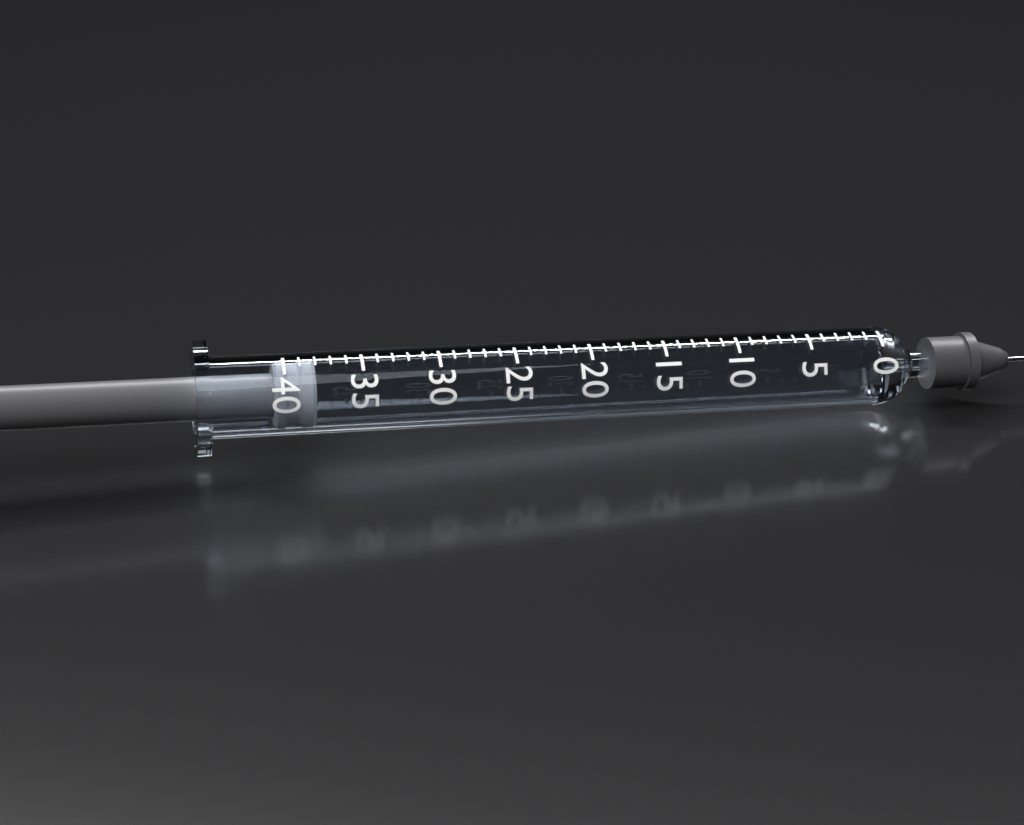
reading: 38 (no unit)
